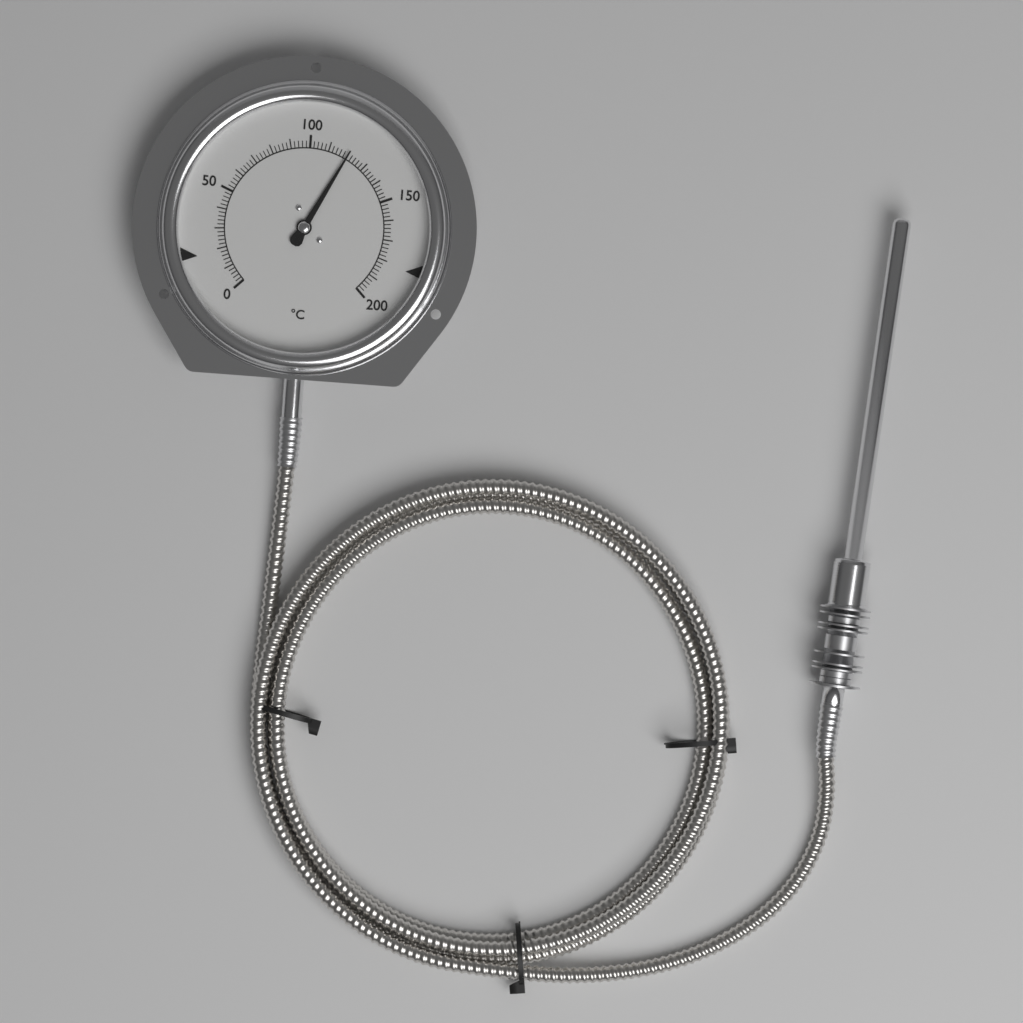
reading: 120 °C
